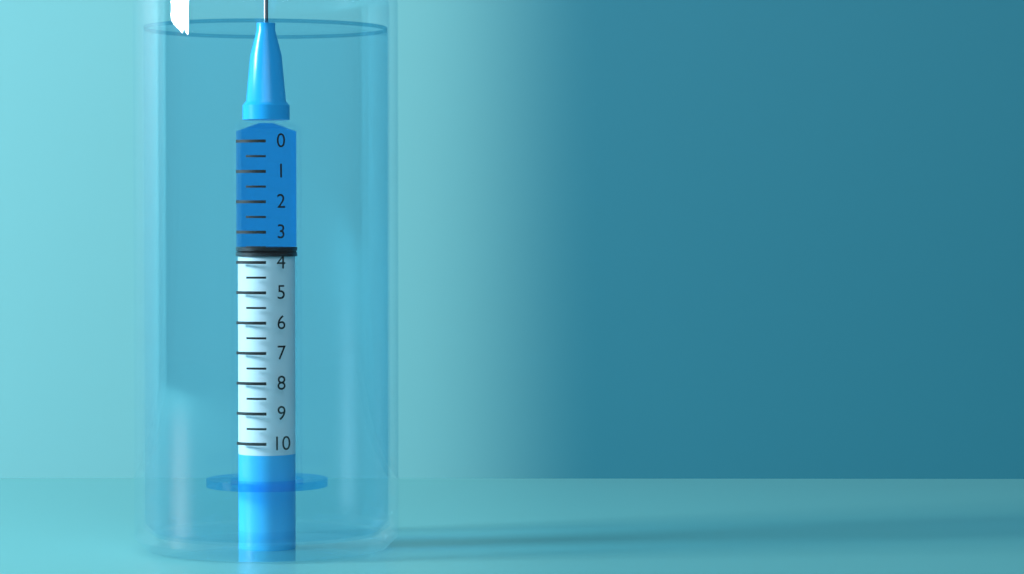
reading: 3.5 (no unit)
